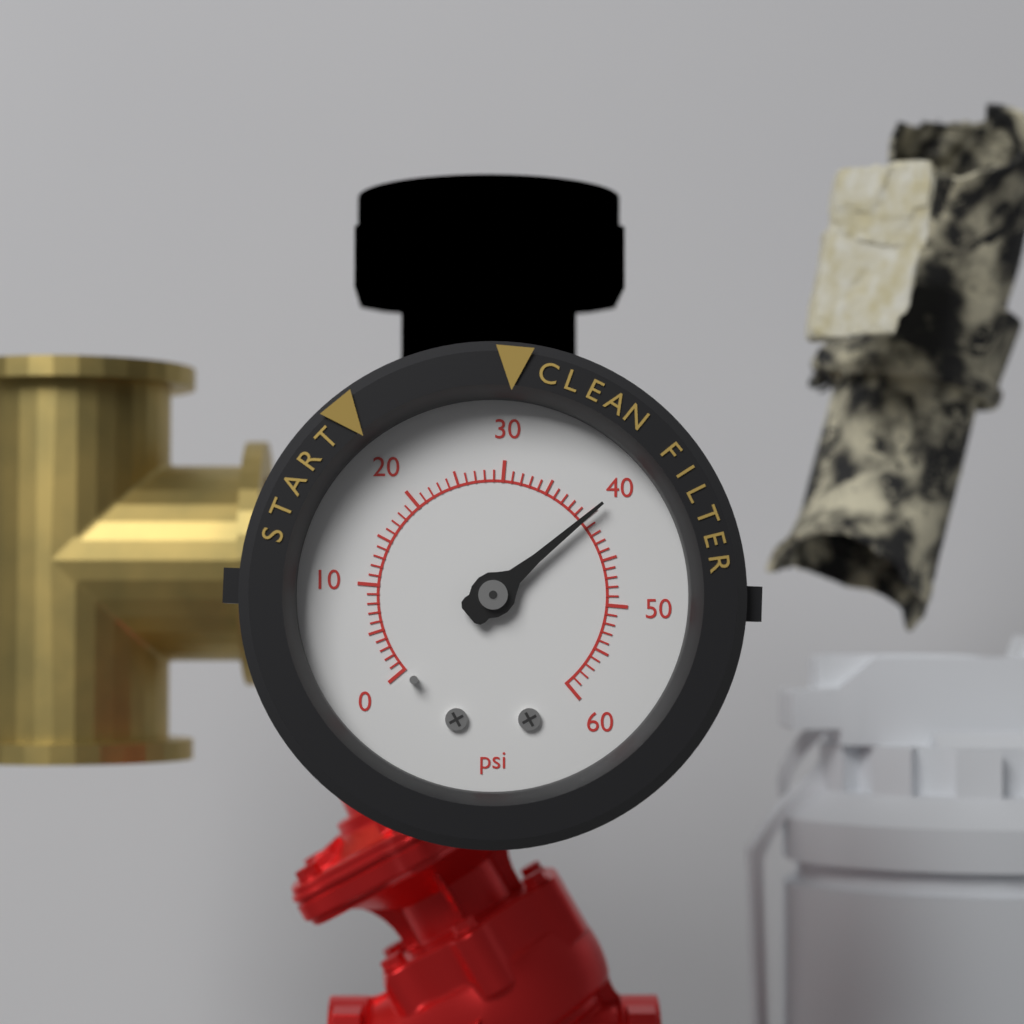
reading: 40 psi
